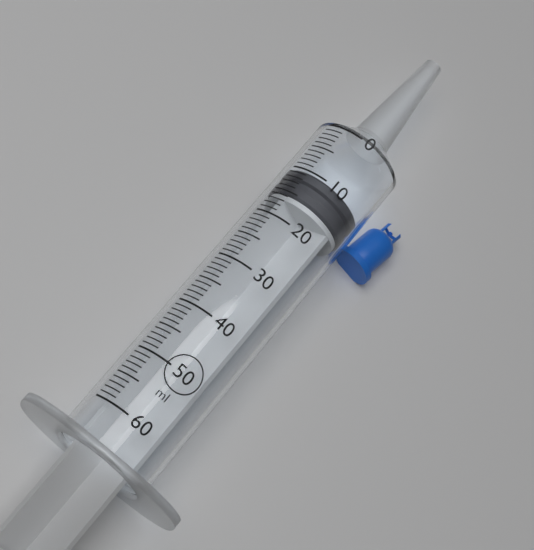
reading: 10 ml
